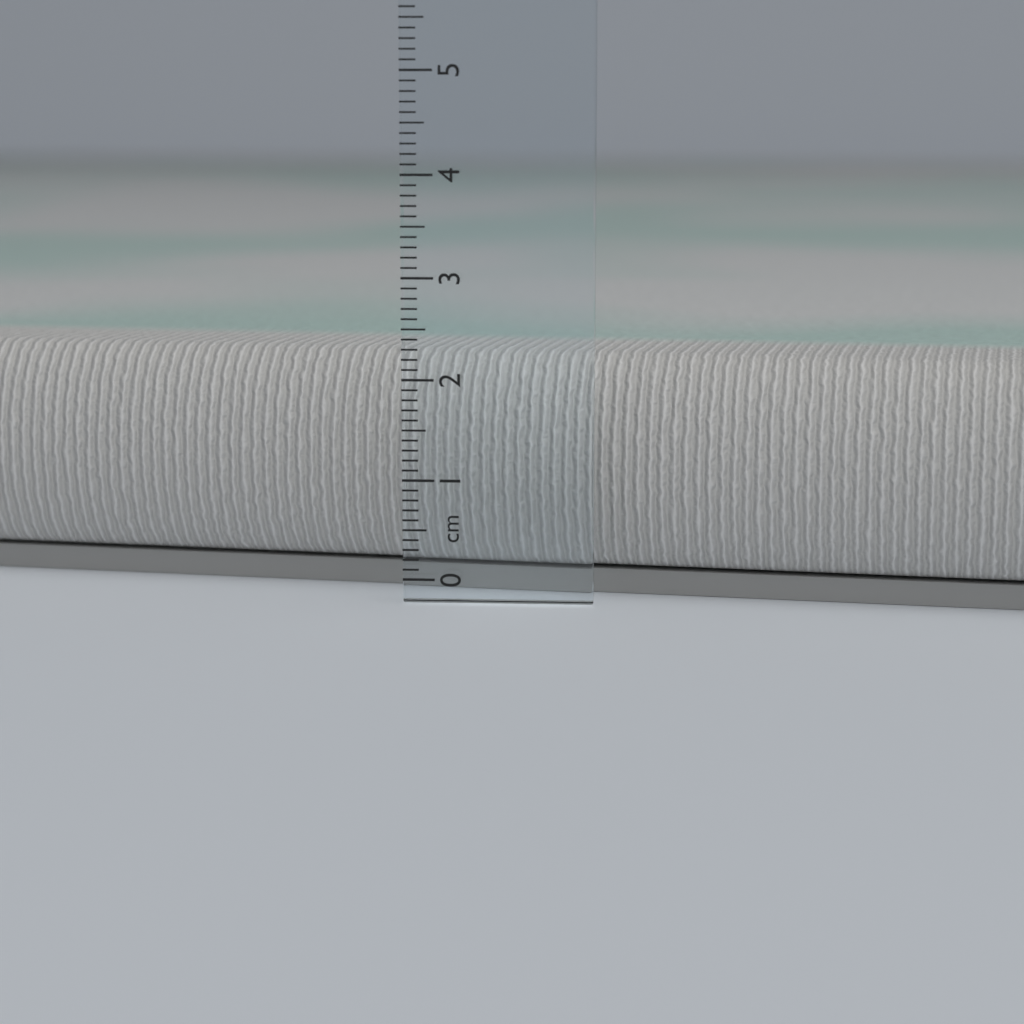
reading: 2.2 cm
